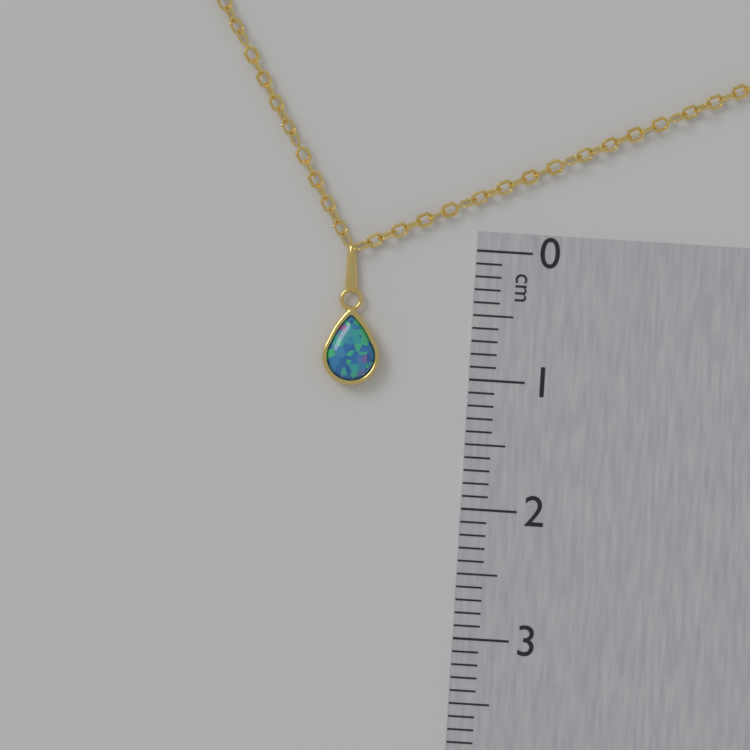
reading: 1.1 cm
